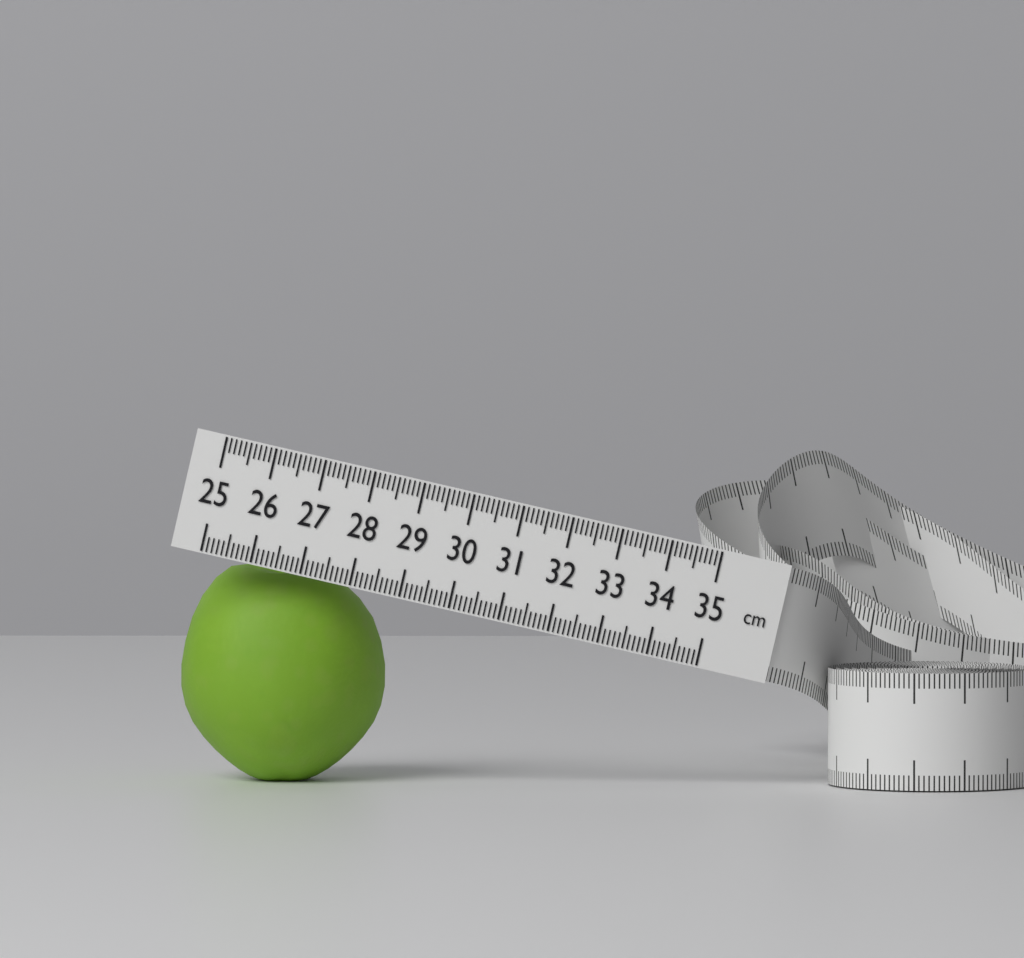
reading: 29.1 cm
